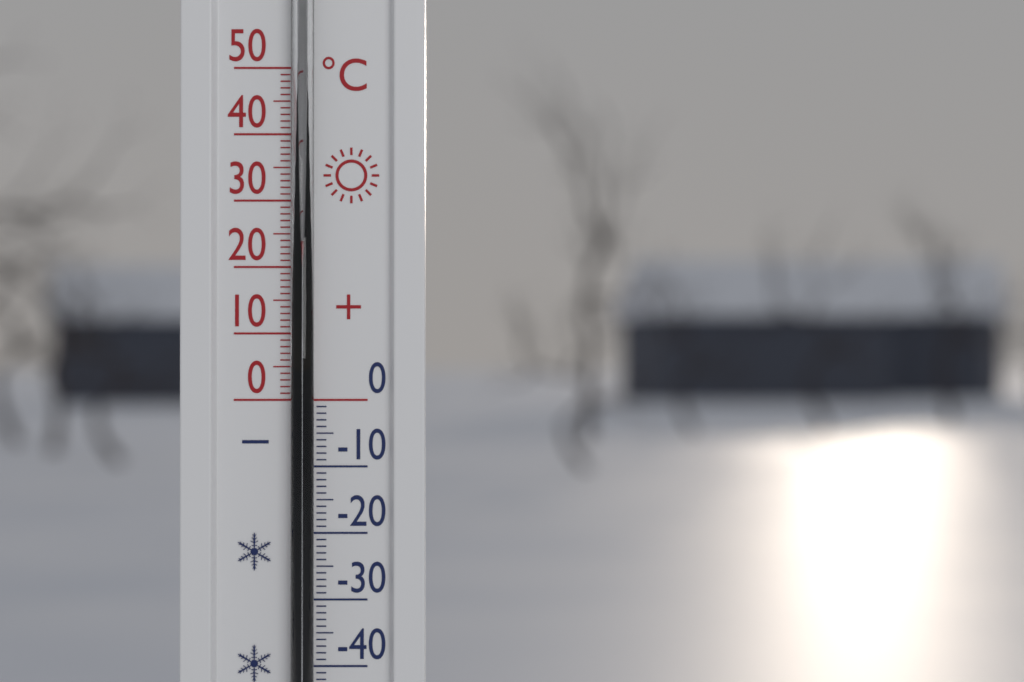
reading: 24 °C
